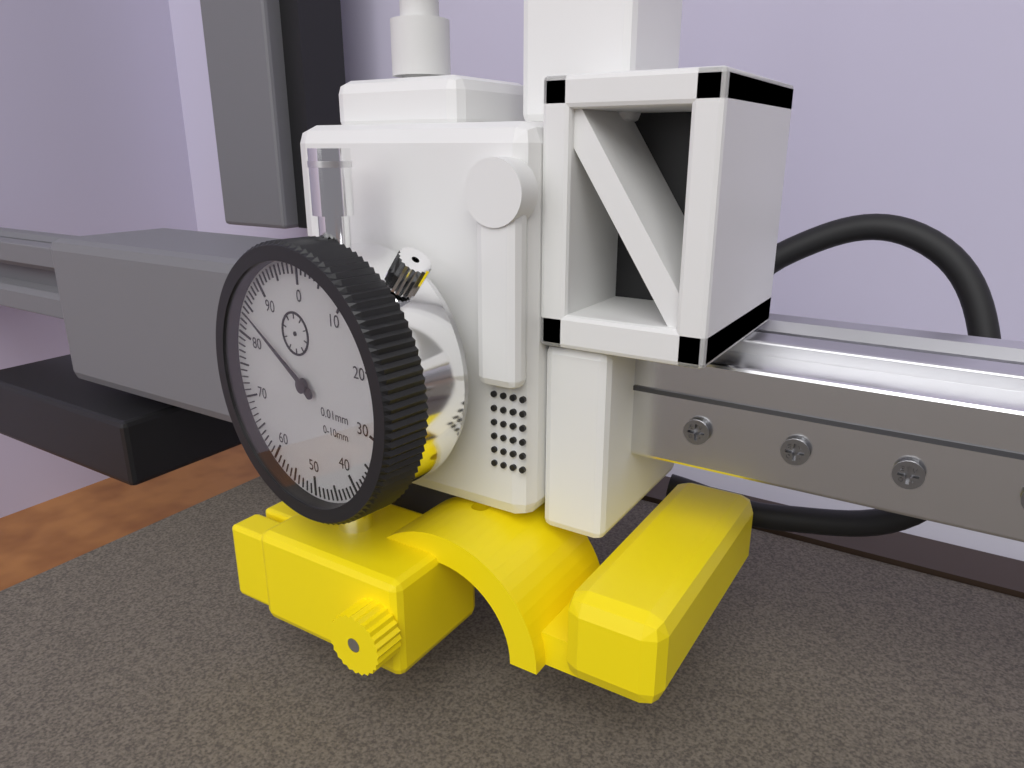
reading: 84 0.01mm
